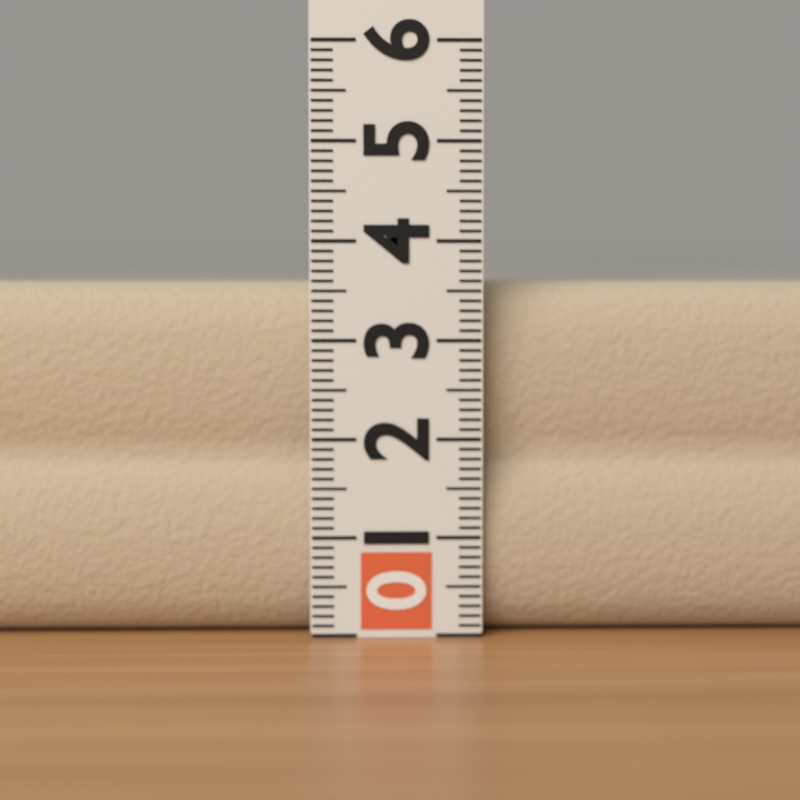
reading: 3.6 (no unit)
